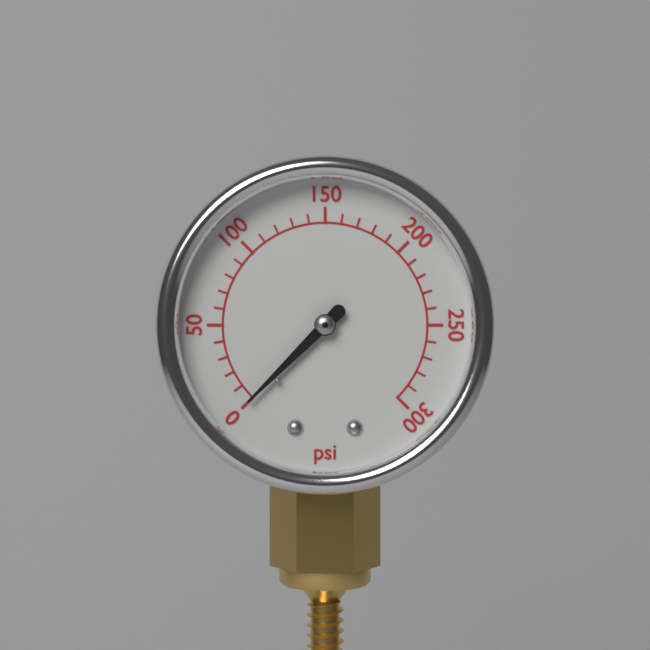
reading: 0 psi
